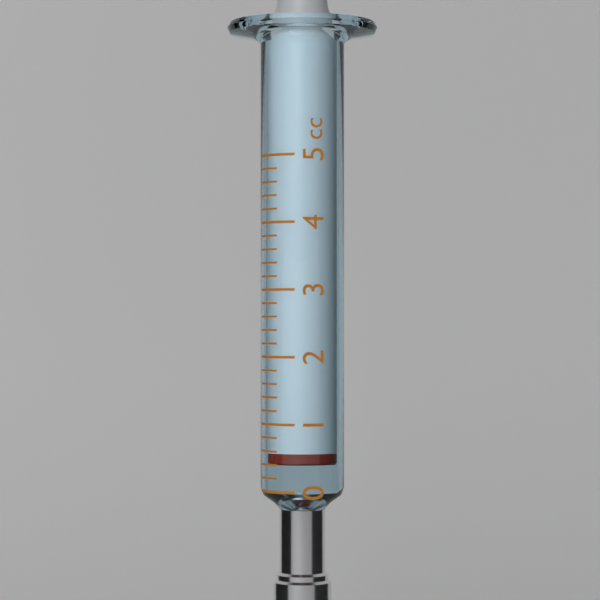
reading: 0.4 cc
